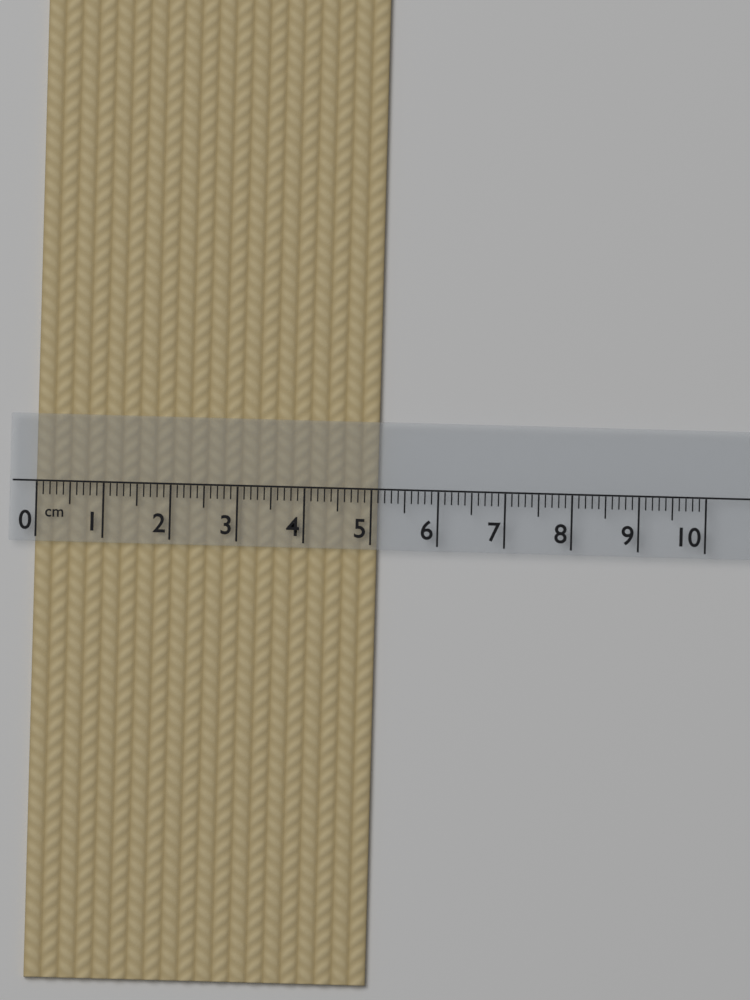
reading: 5.1 cm
